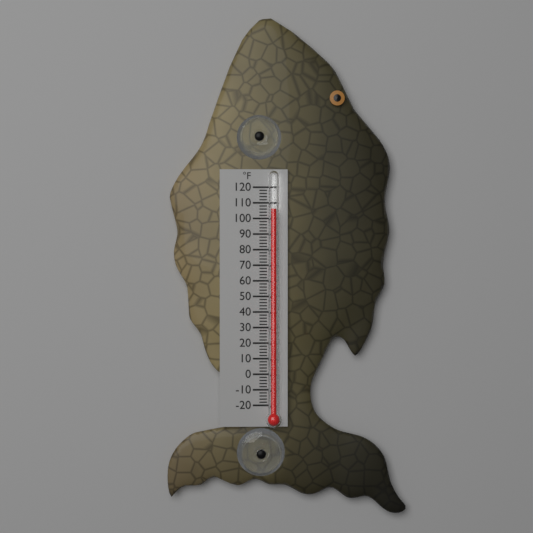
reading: 106 °F
